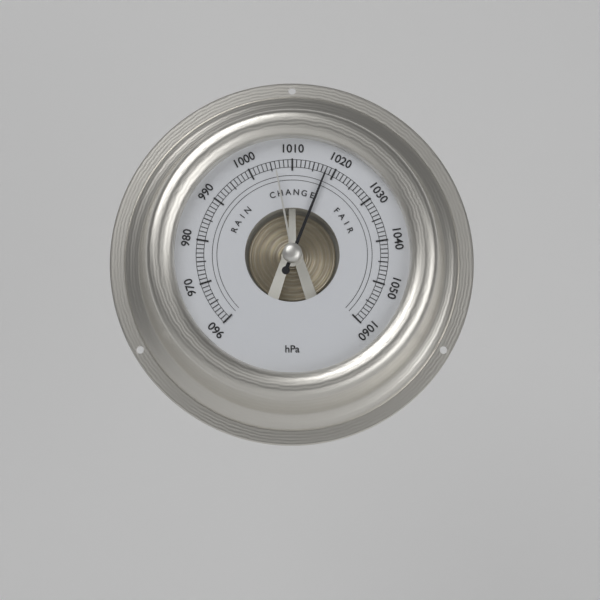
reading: 1018 hPa
